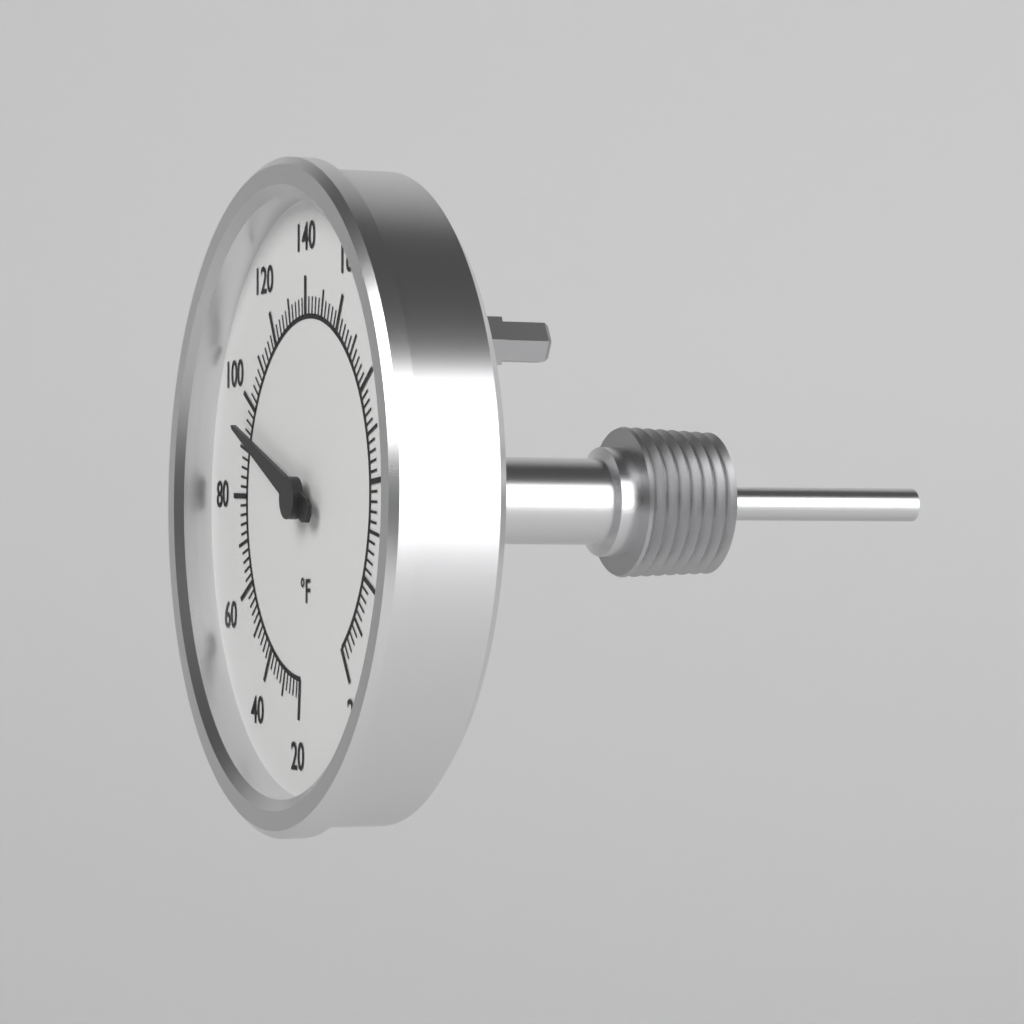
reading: 94 °F
